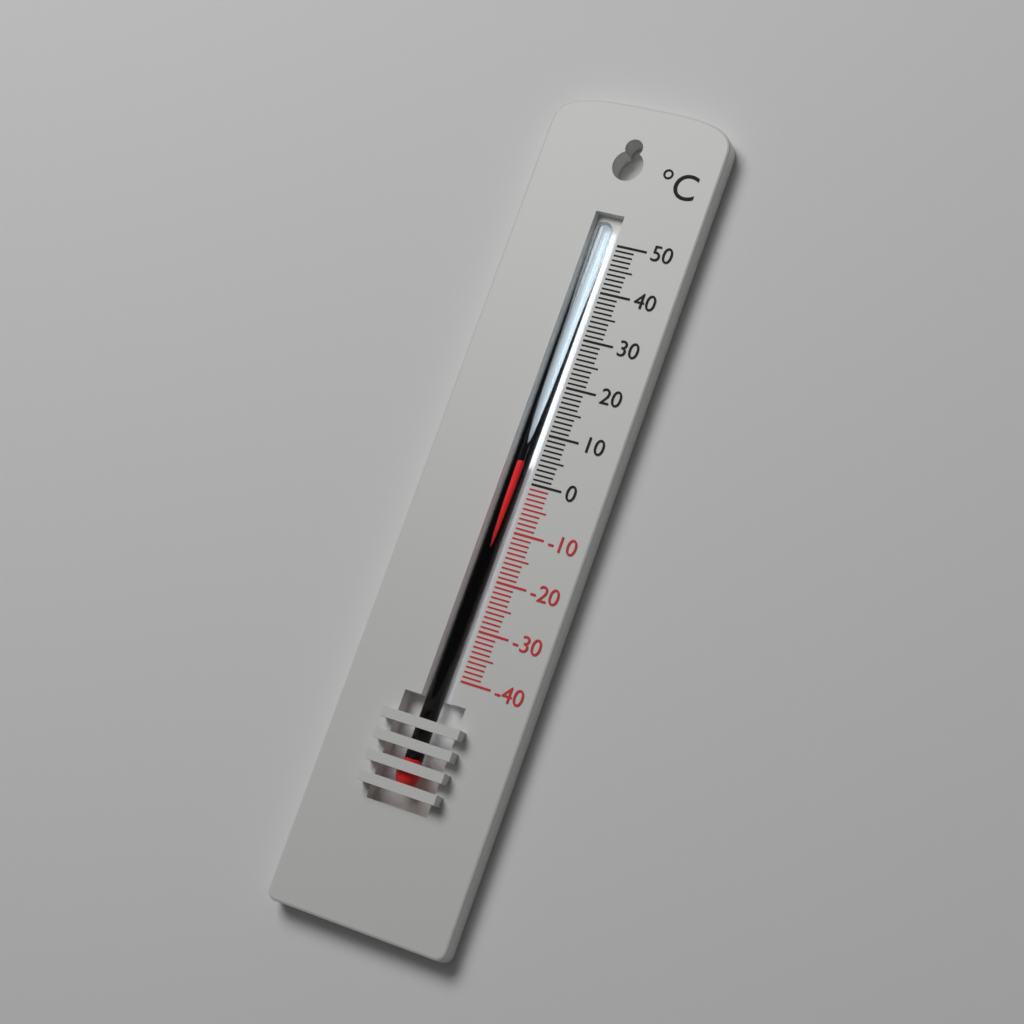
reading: 4 °C
